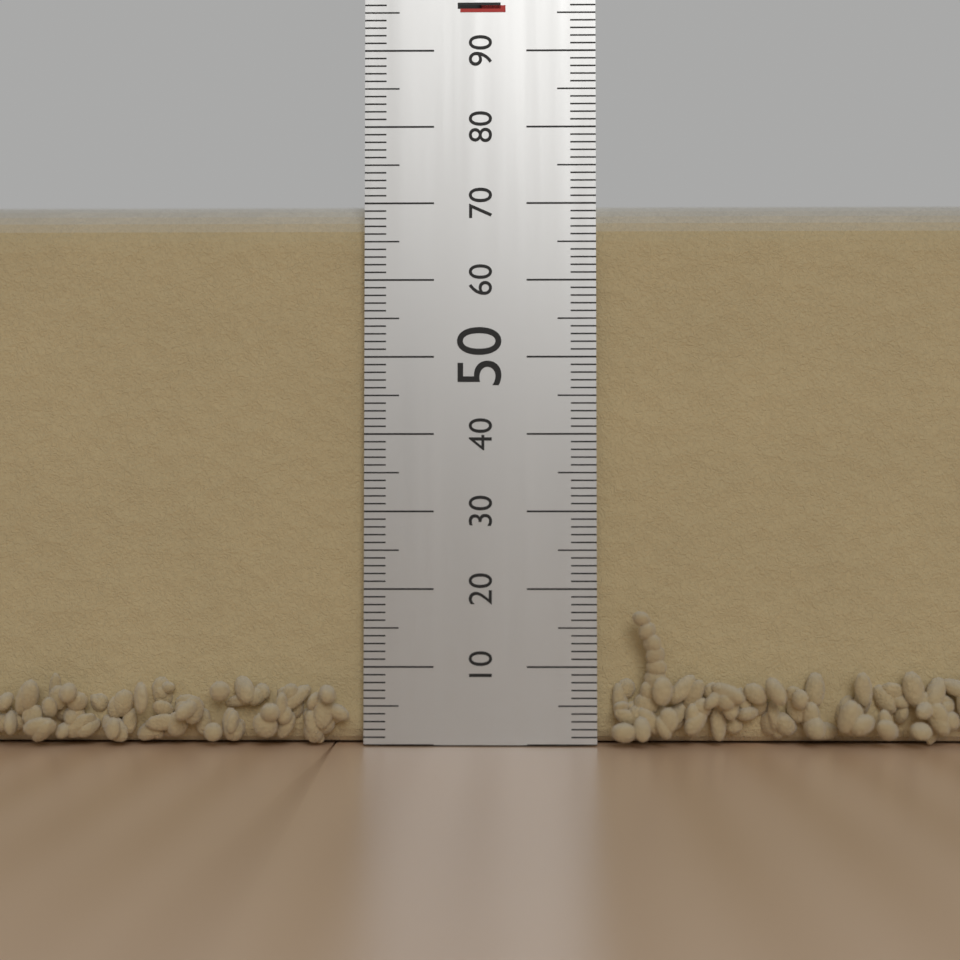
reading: 71 mm
